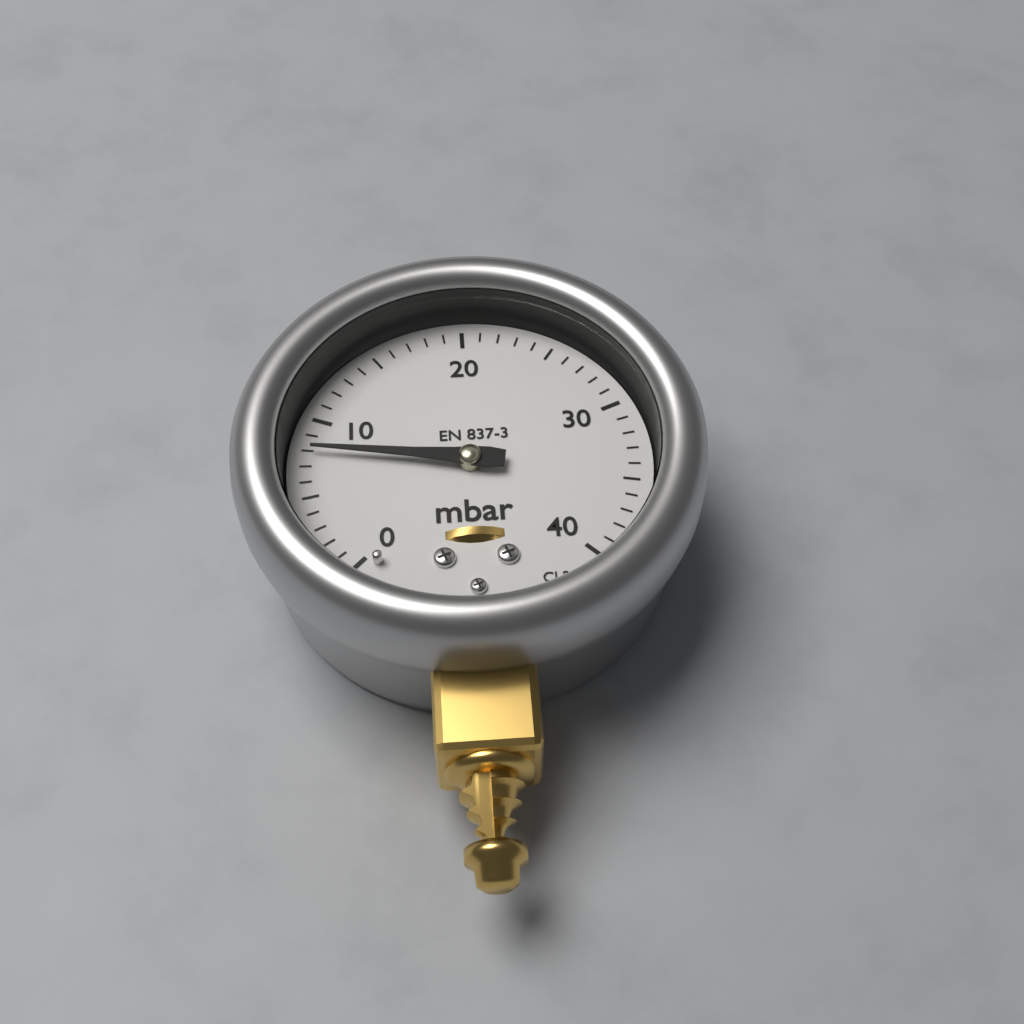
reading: 8 mbar
